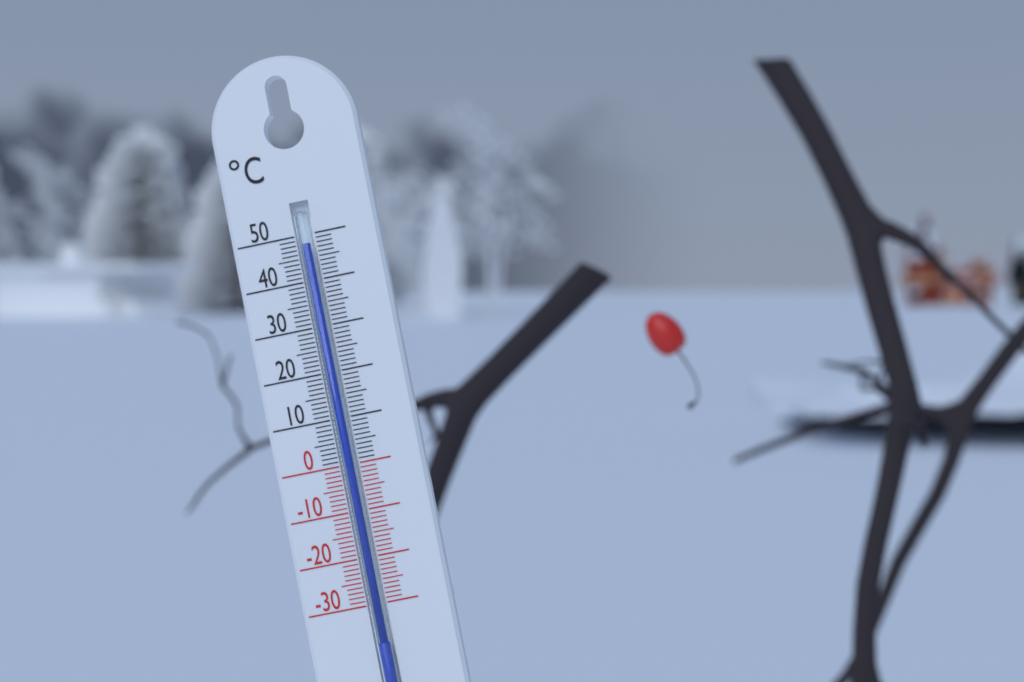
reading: 48 °C
